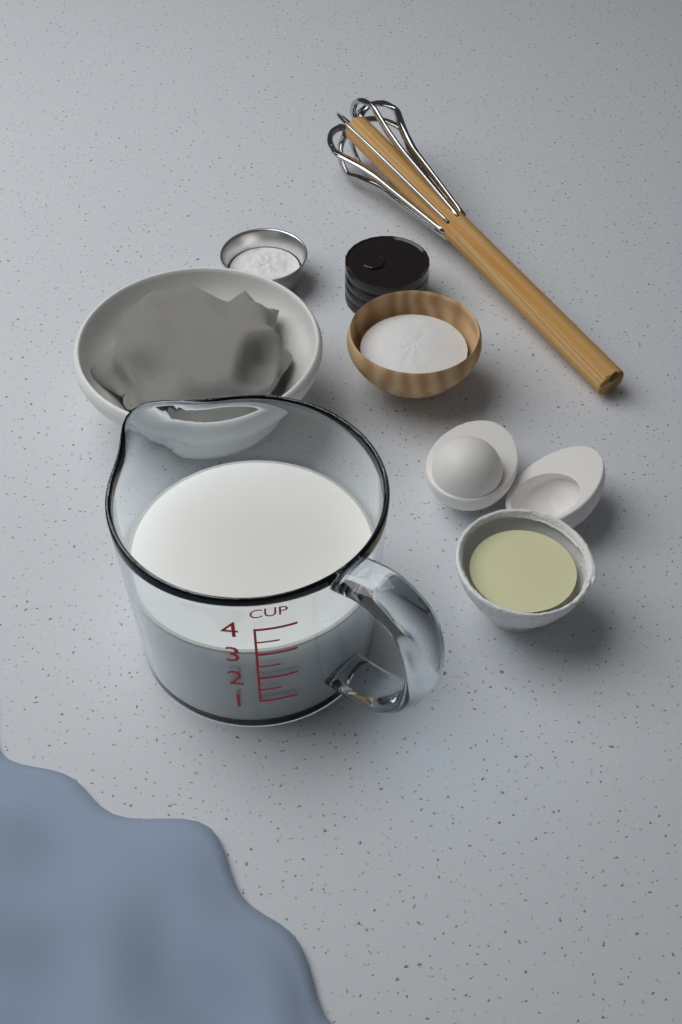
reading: 3.0 cup
